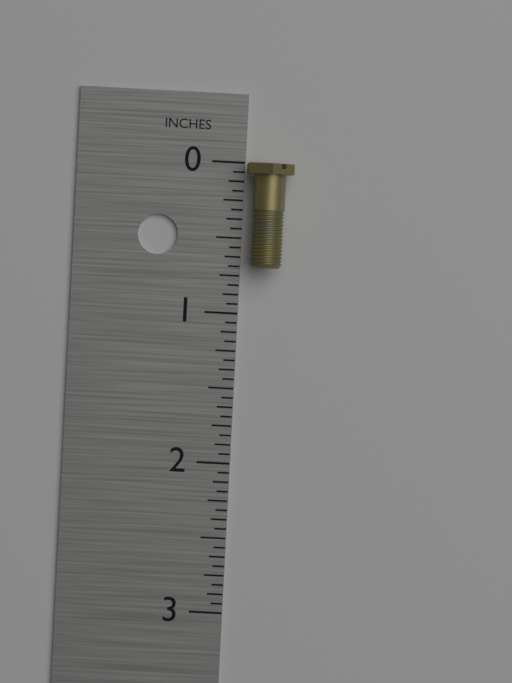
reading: 0.6875 in
